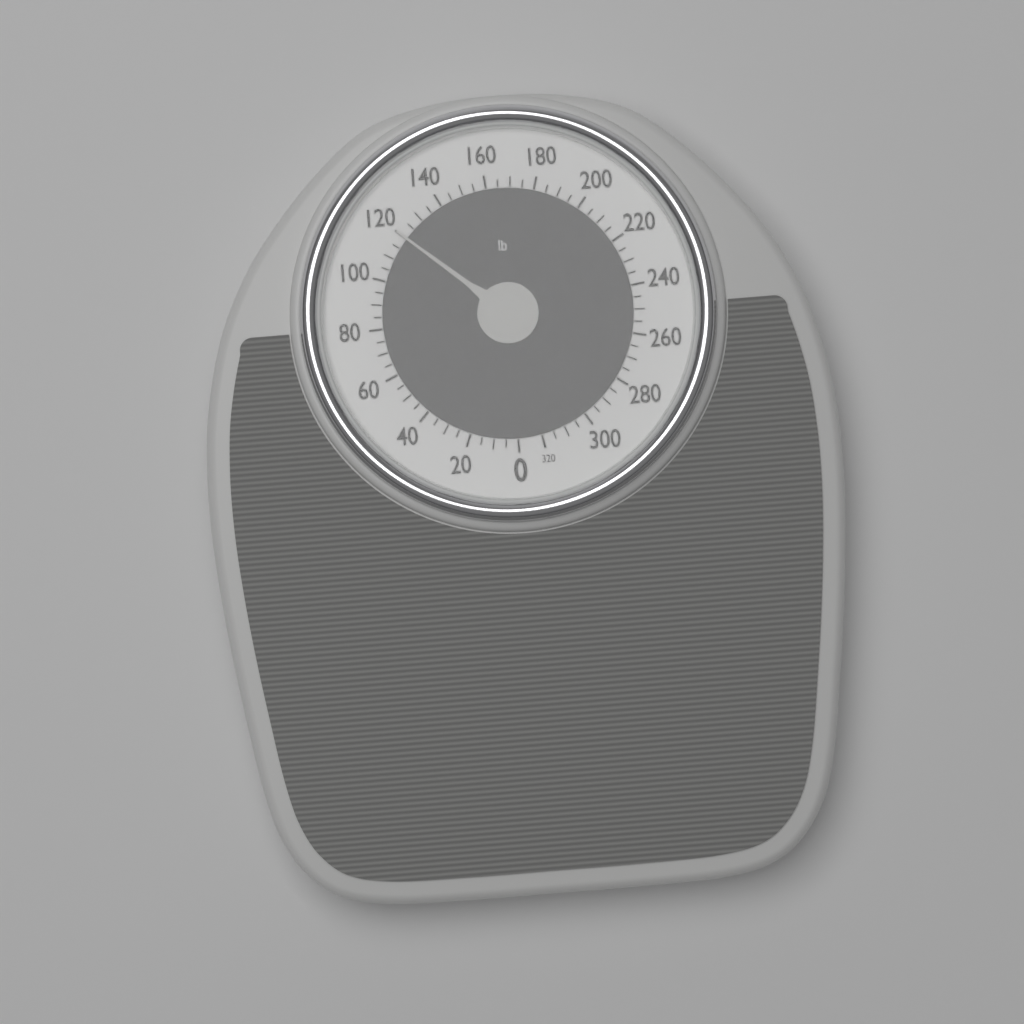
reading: 120 lb
